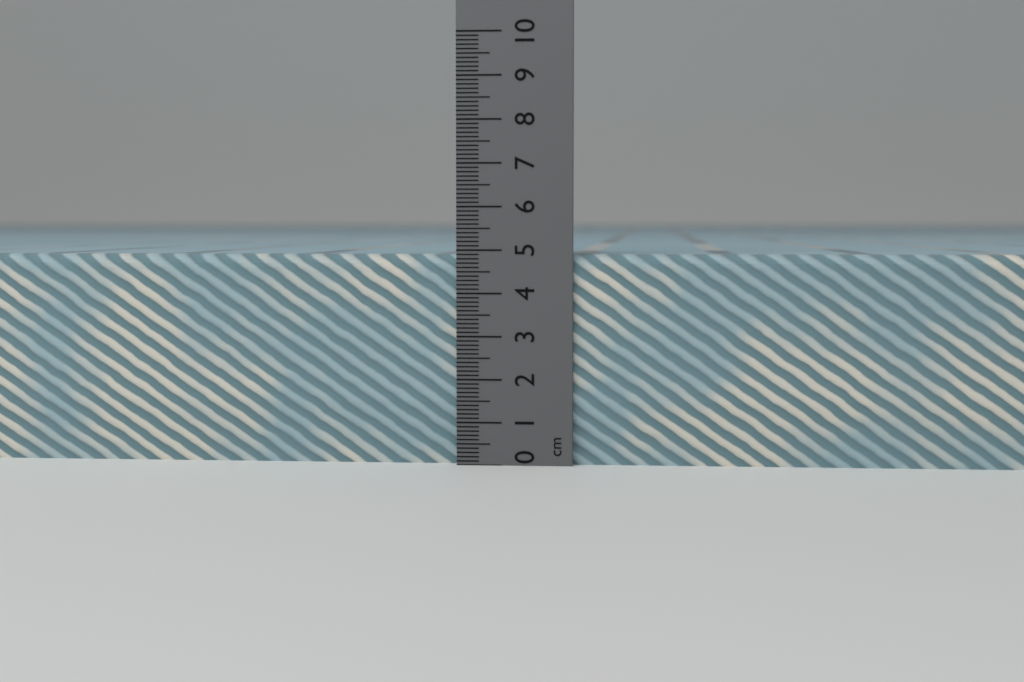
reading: 4.9 cm
